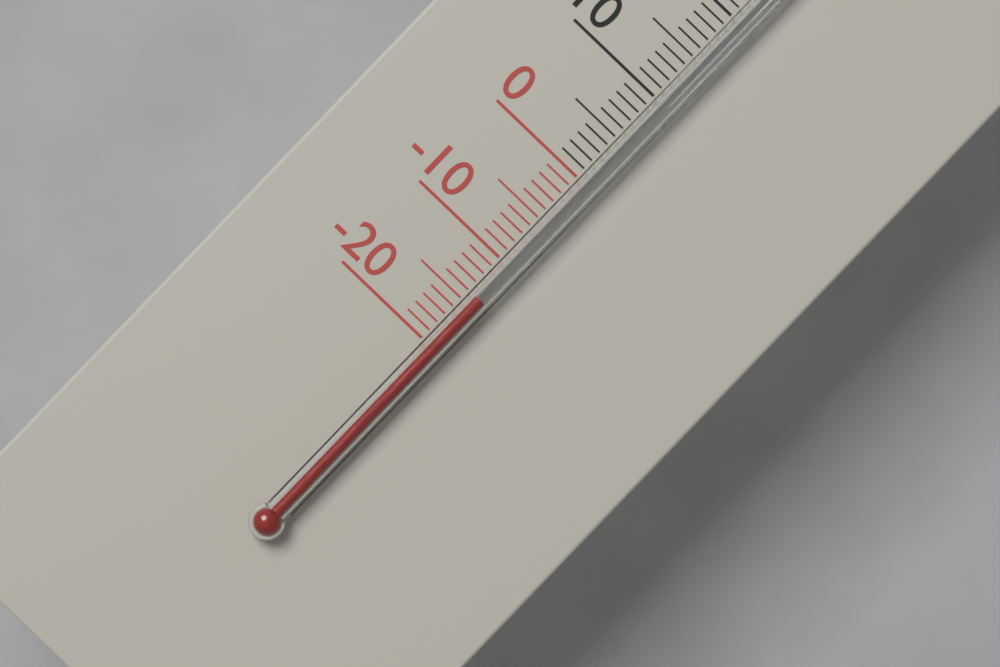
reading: -14 °C
